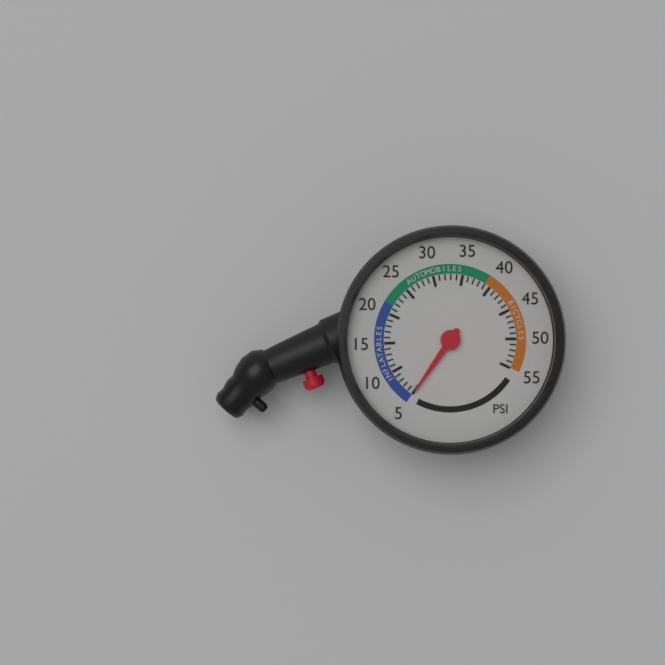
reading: 5 psi
